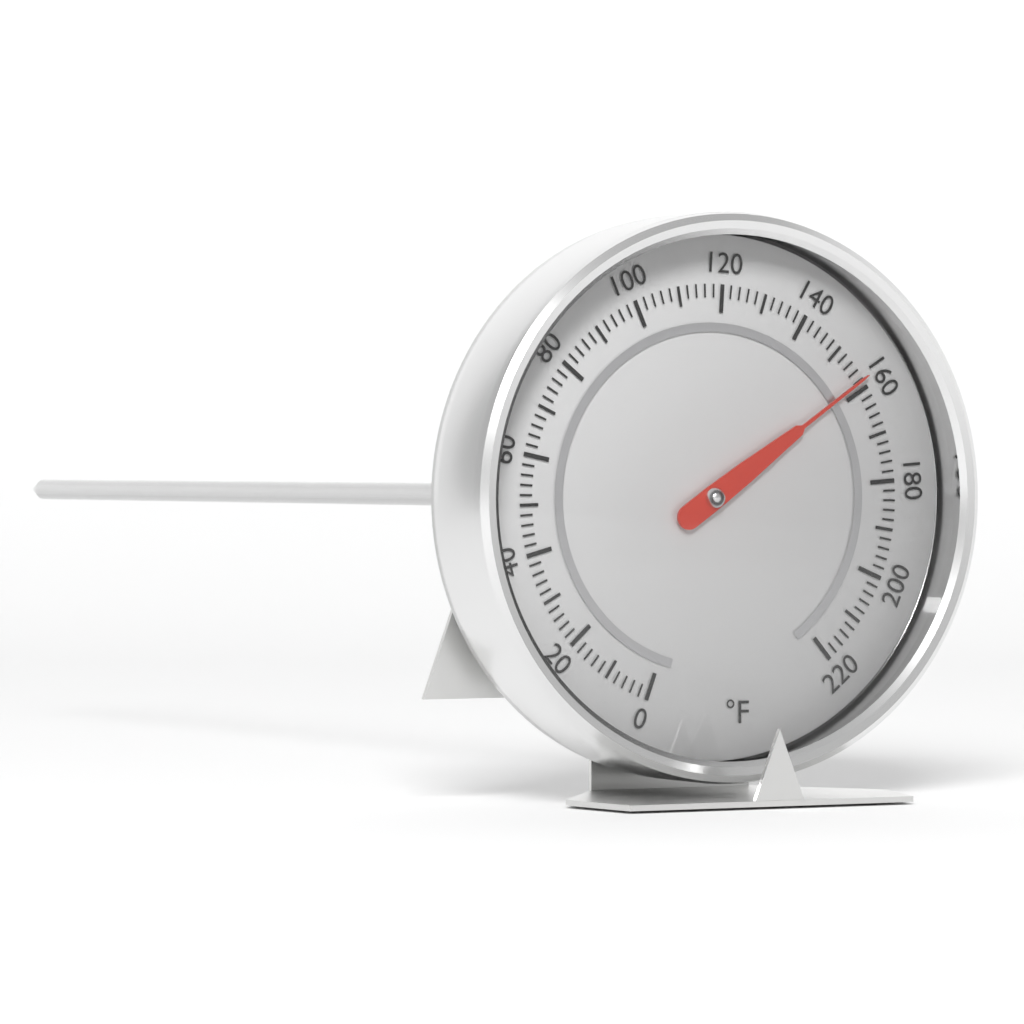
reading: 158 °F
